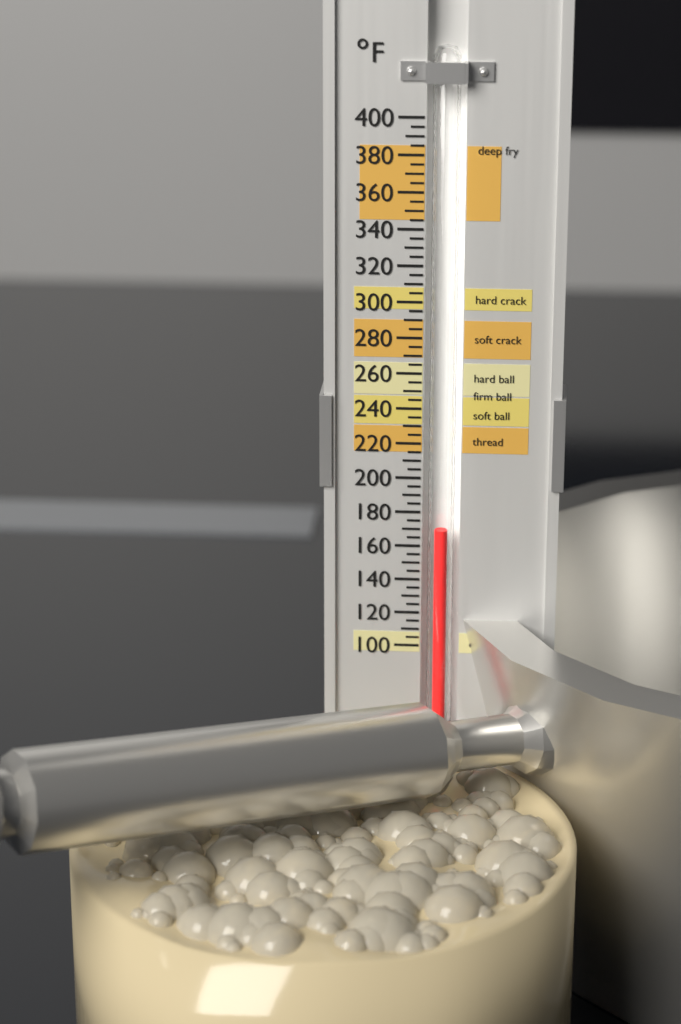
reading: 170 °F
